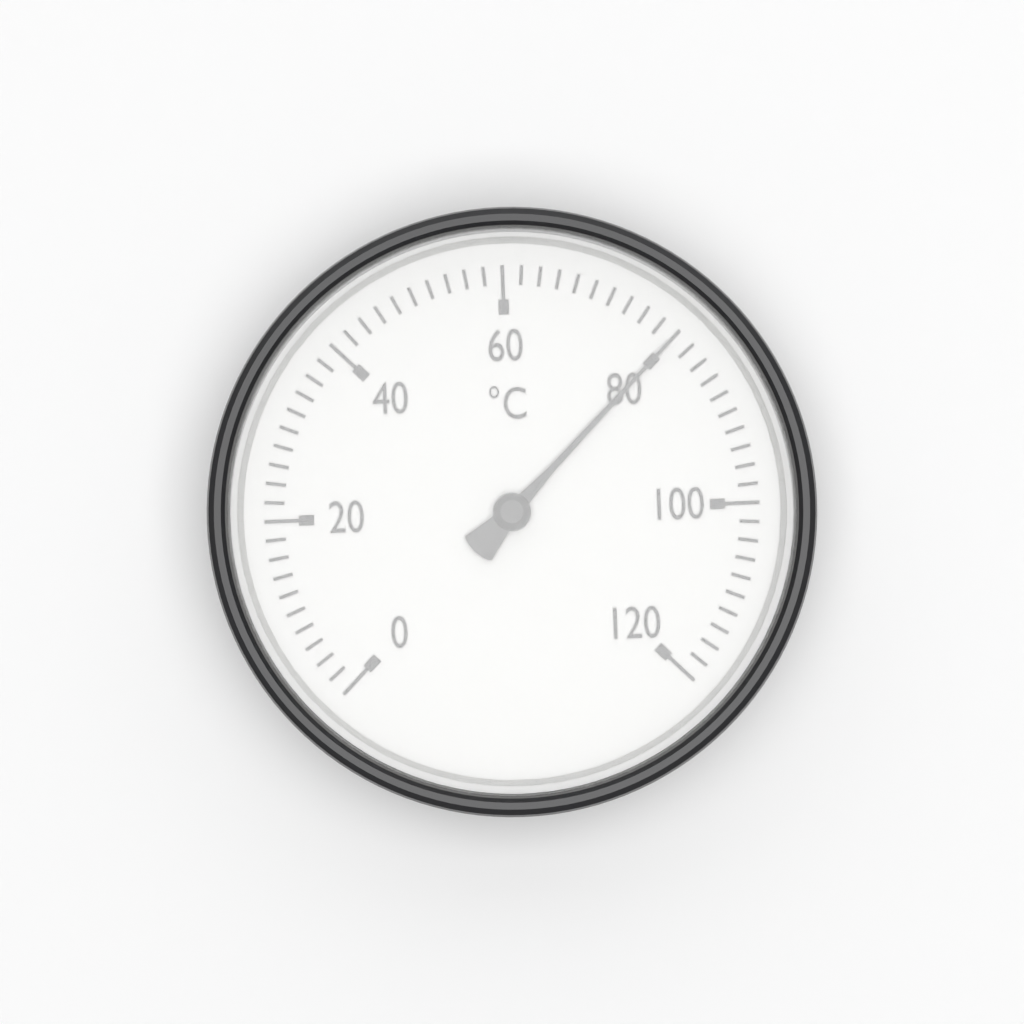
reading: 80 °C
